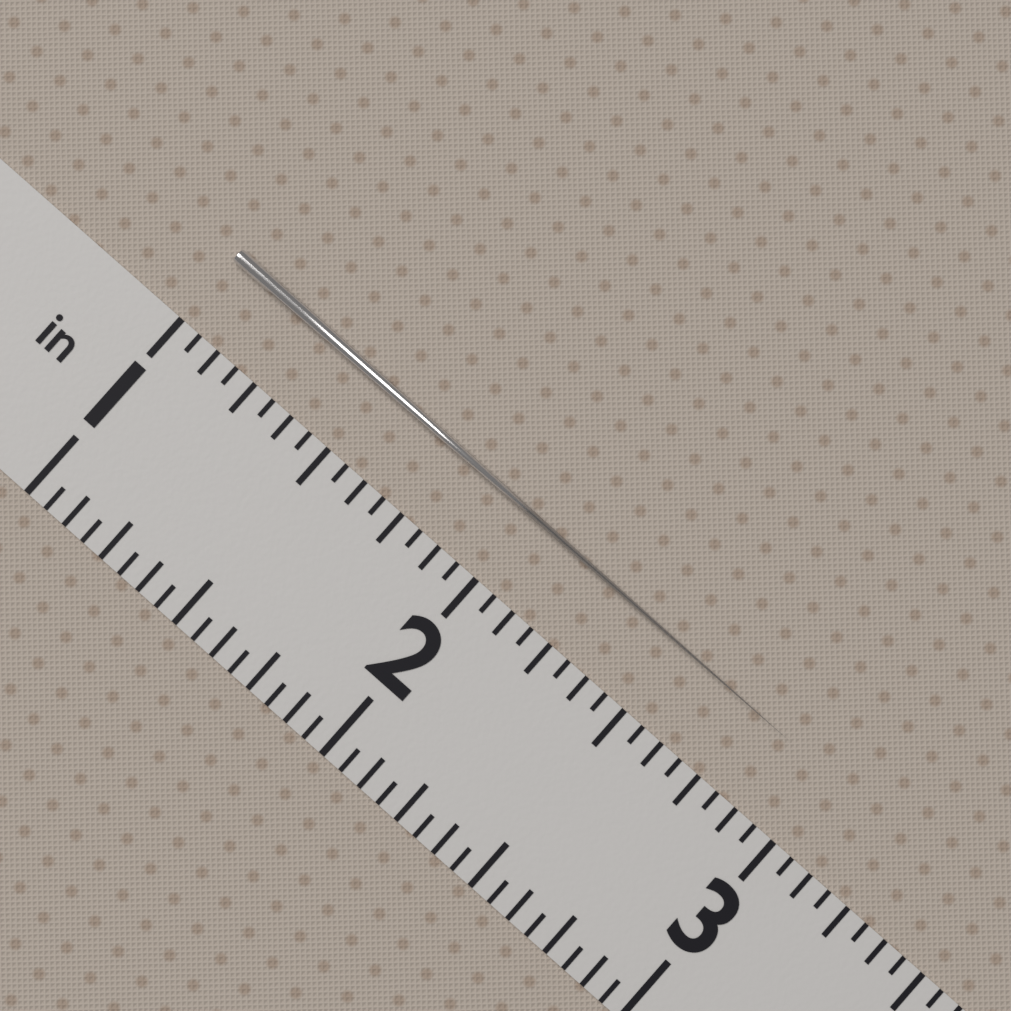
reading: 2.8750 in
